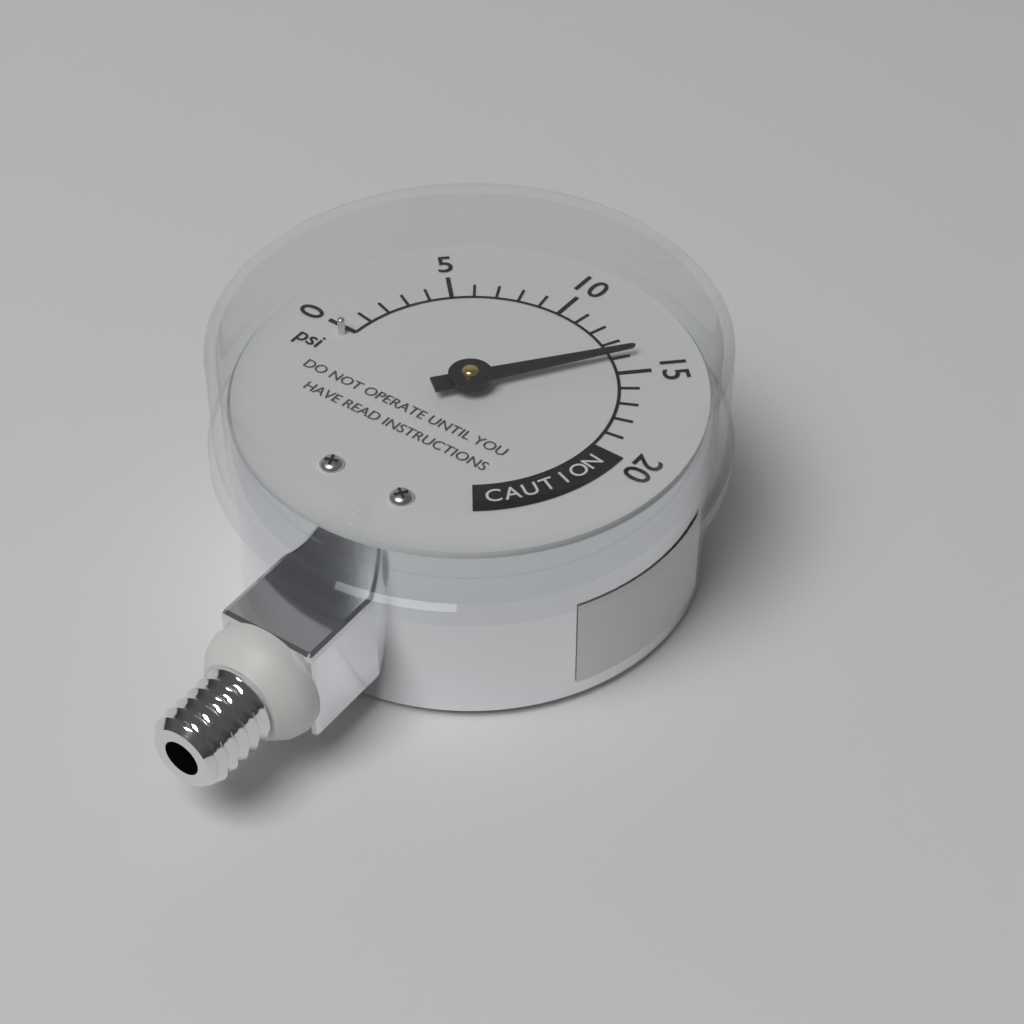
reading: 14 psi
